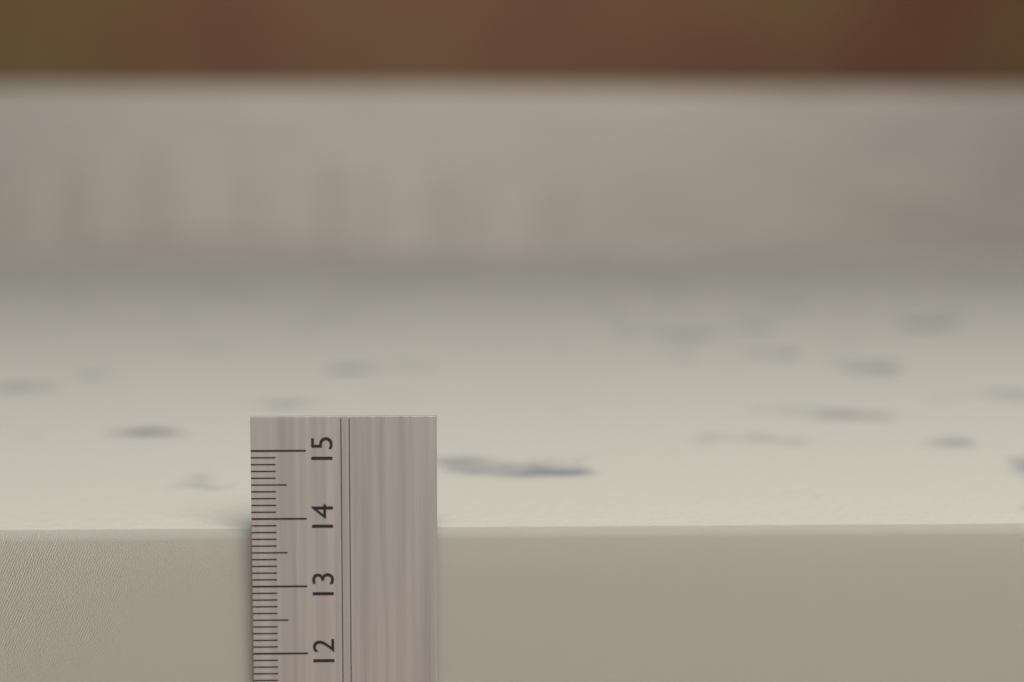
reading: 13.8 cm
